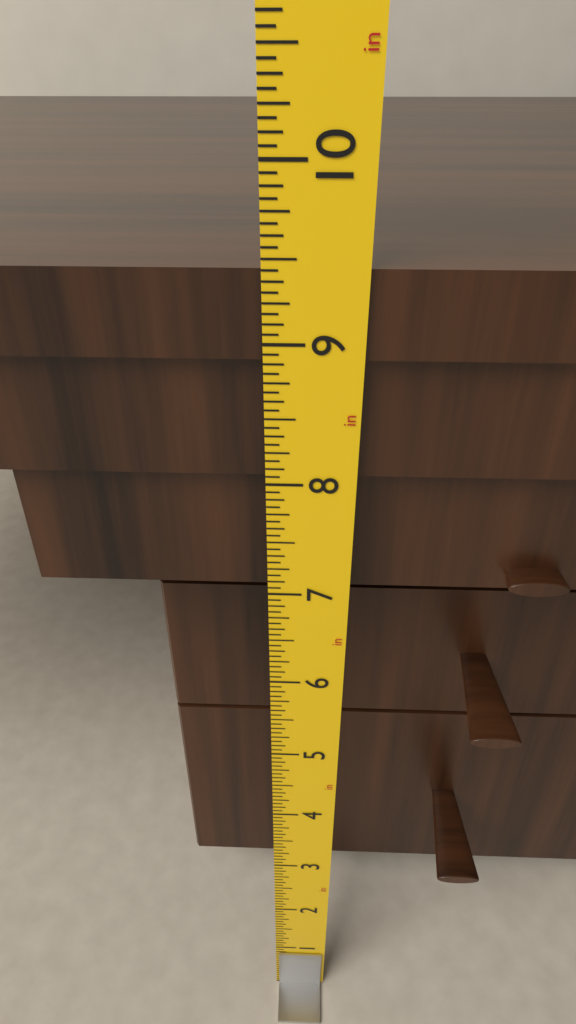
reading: 9.4375 in
